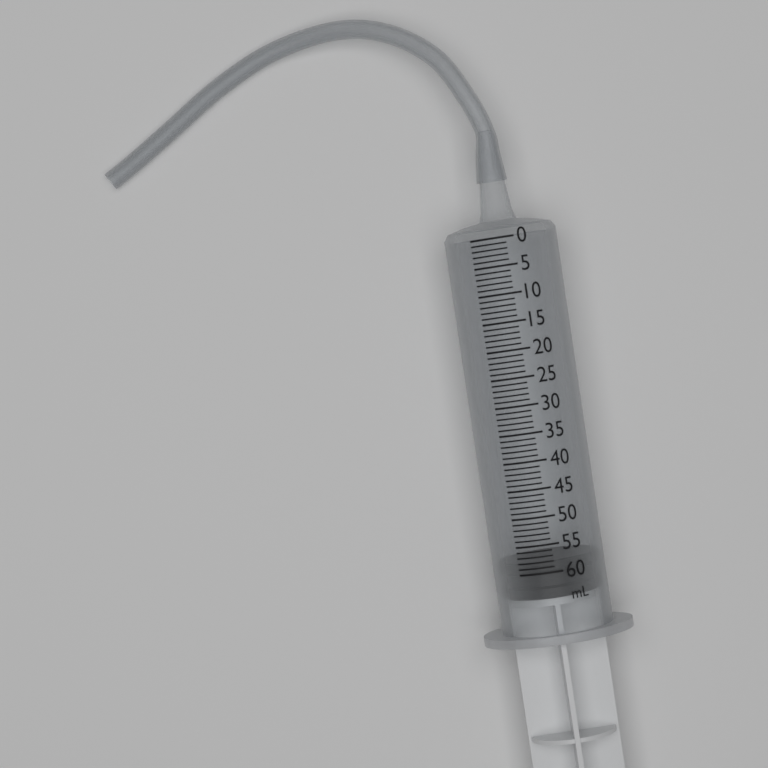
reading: 58 ml
